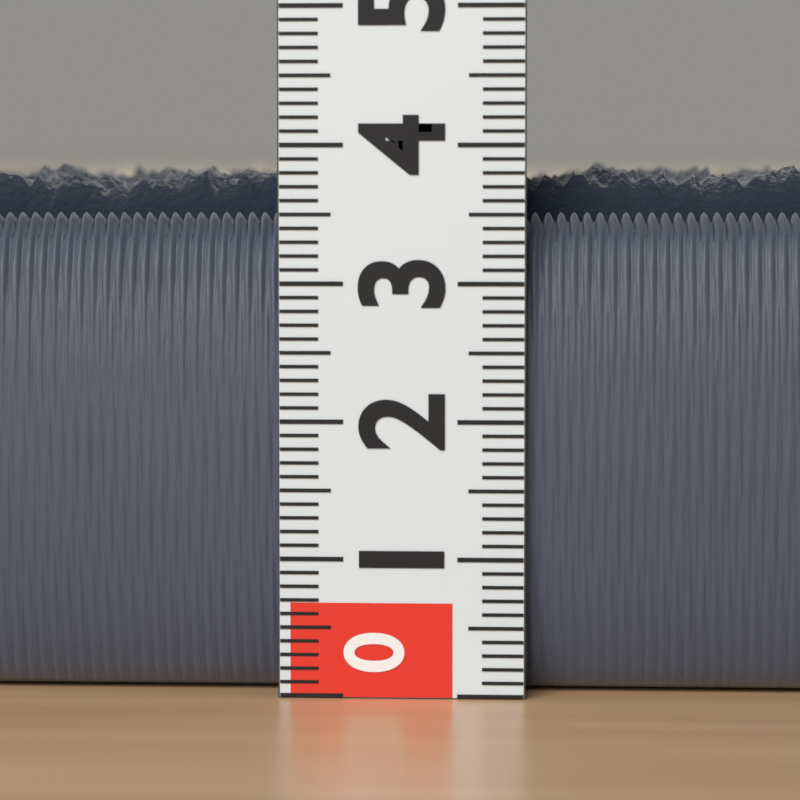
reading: 3.9 (no unit)
